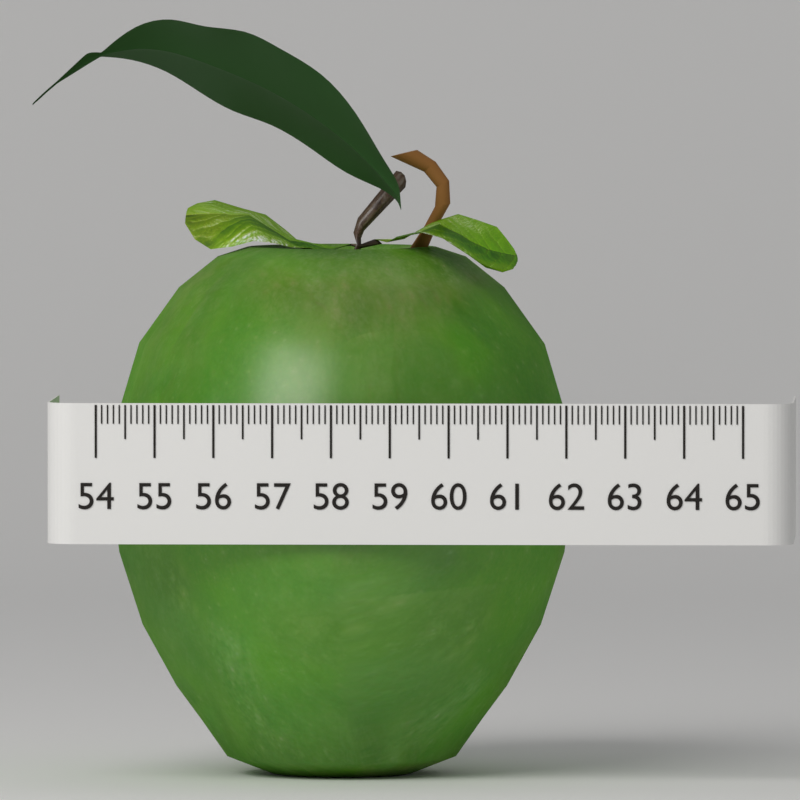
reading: 62.0 (no unit)
